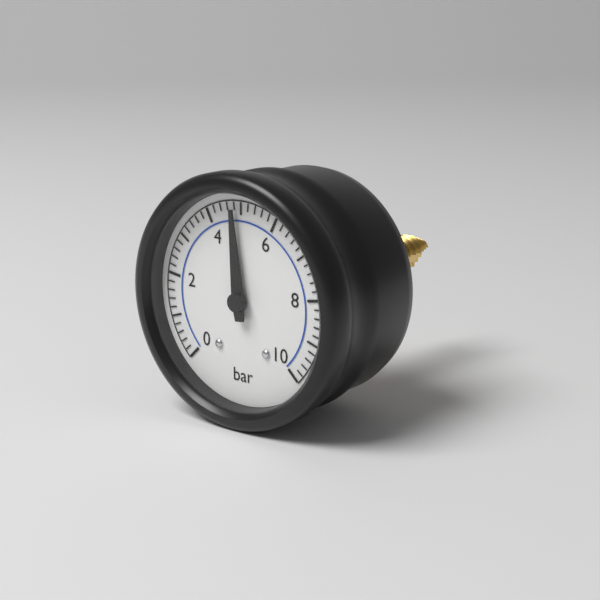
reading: 4.8 bar
